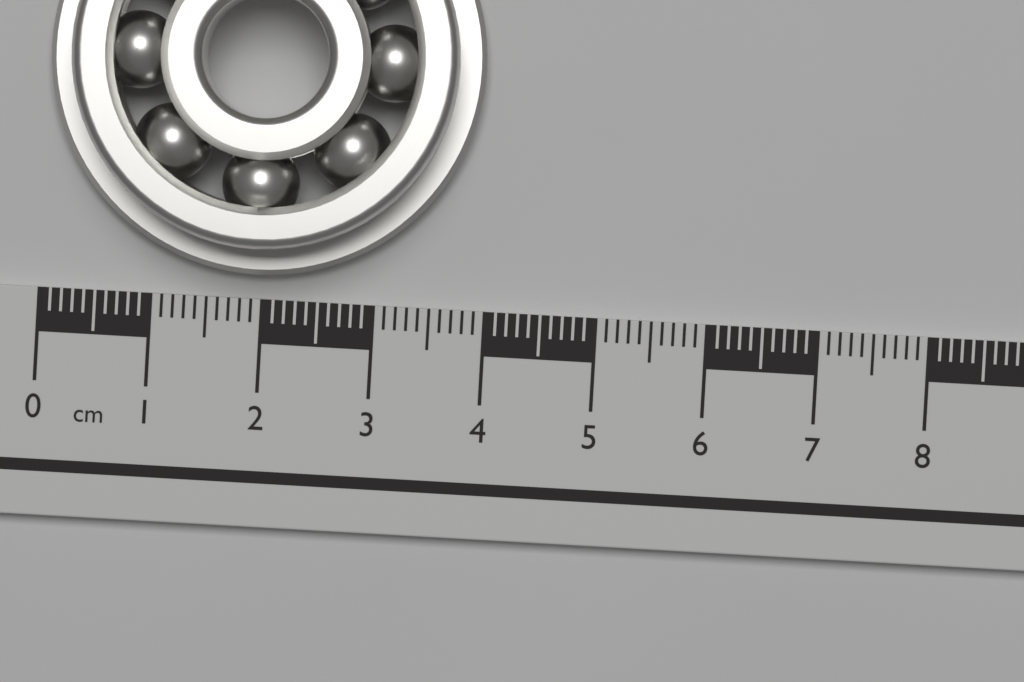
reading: 3.9 cm
